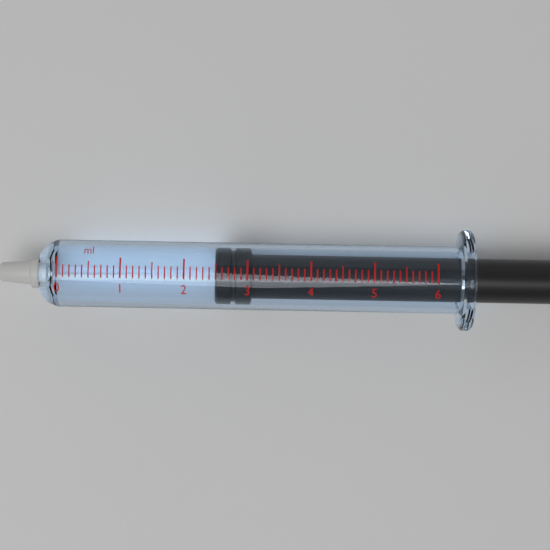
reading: 2.5 ml
